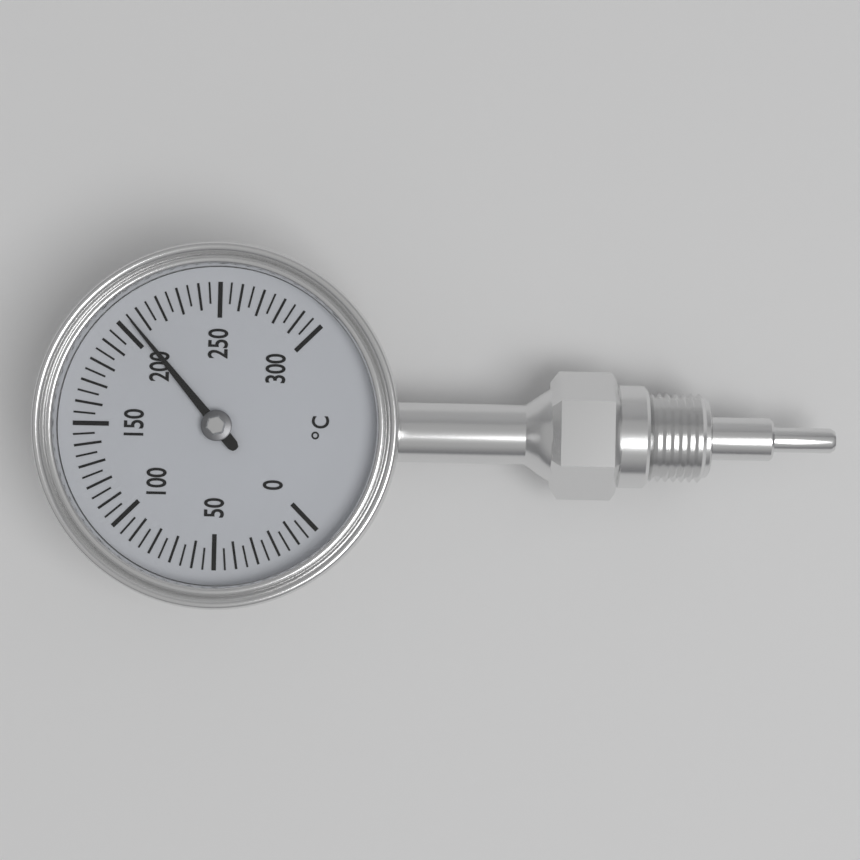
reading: 205 °C
